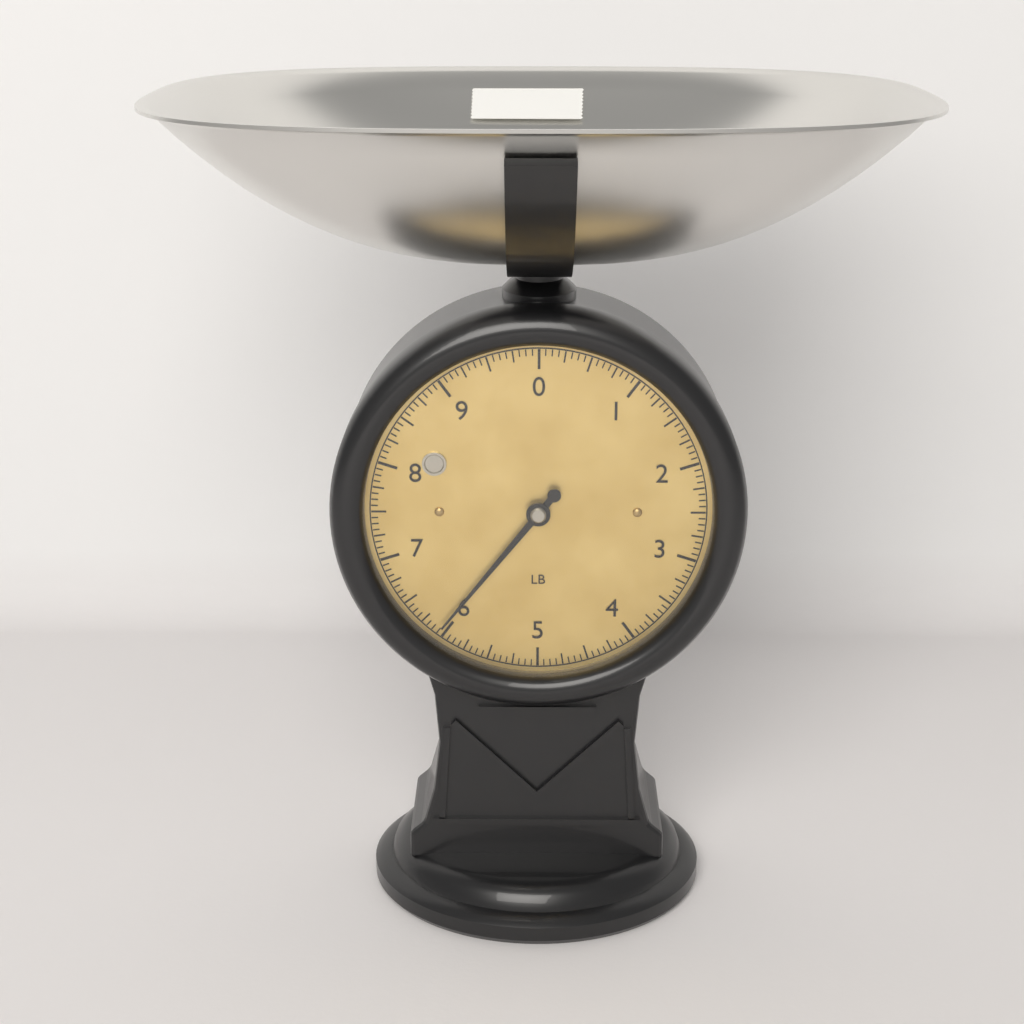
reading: 6.0625 lb
